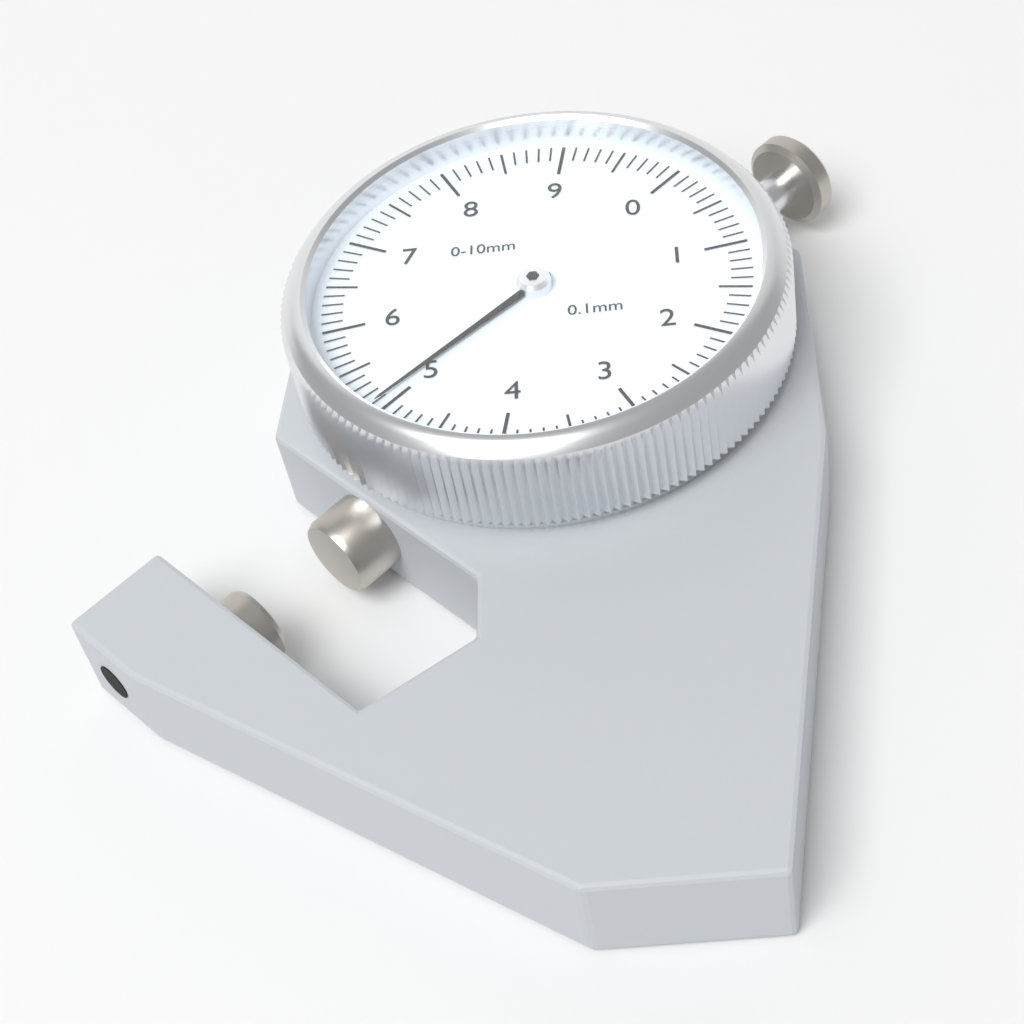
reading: 5.1 mm
